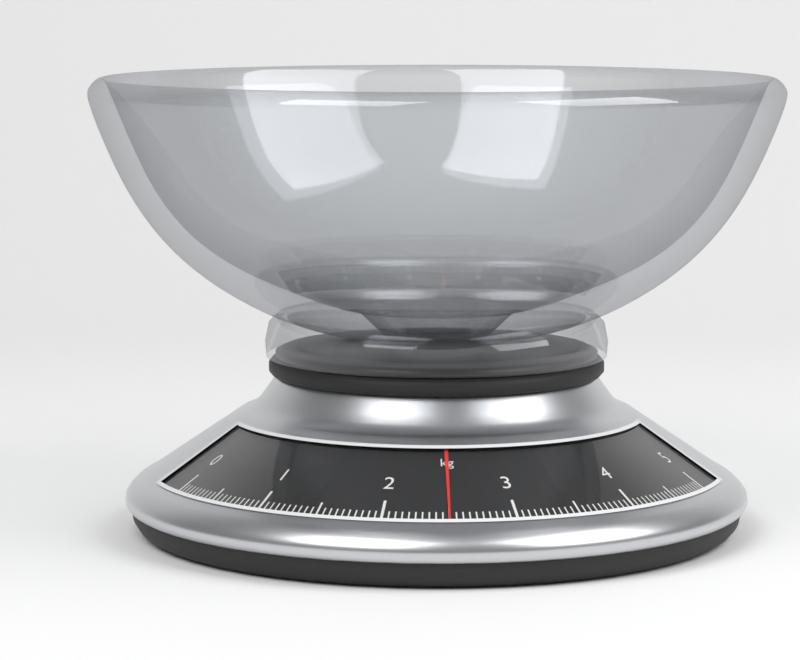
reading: 2.50 kg
